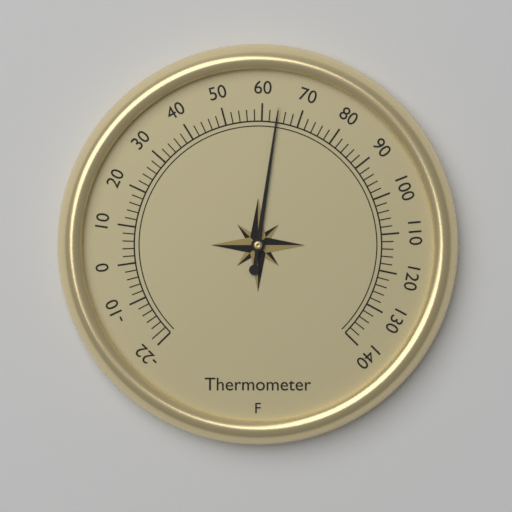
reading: 64 °F
